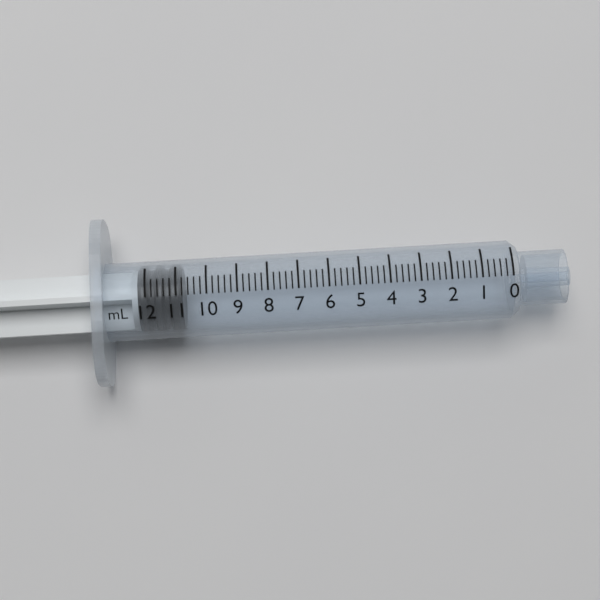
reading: 10.8 mL
